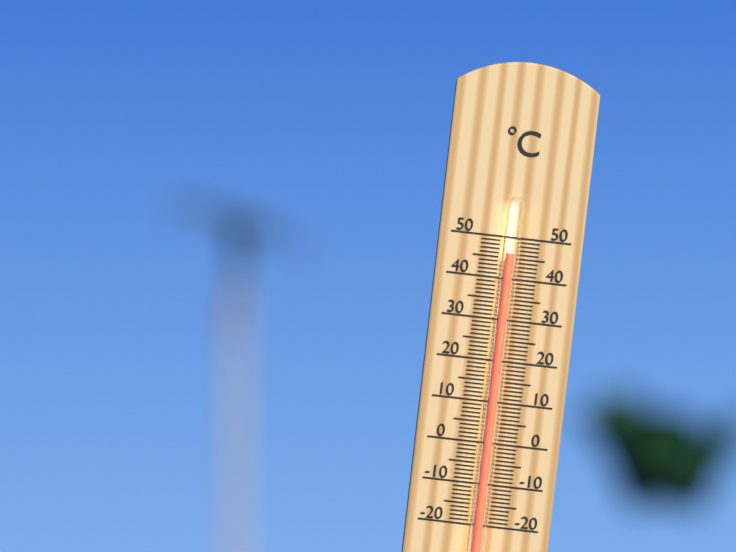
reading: 46 °C
